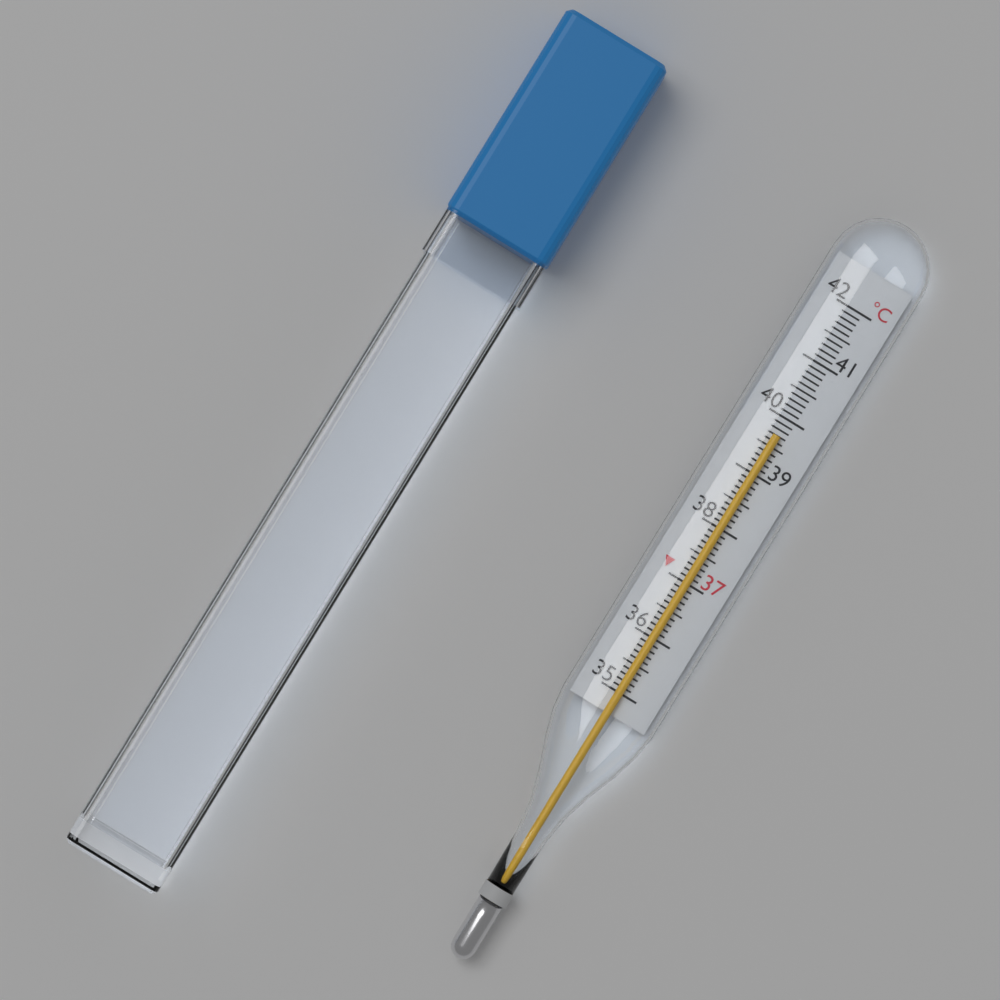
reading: 39.7 °C
